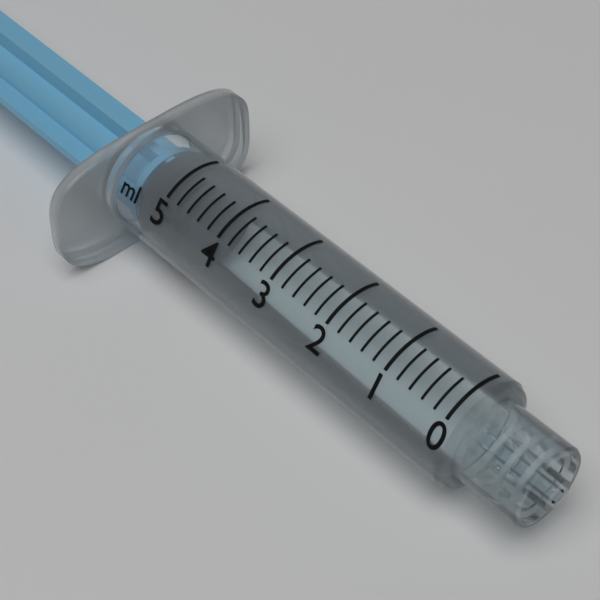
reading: 4.6 ml
